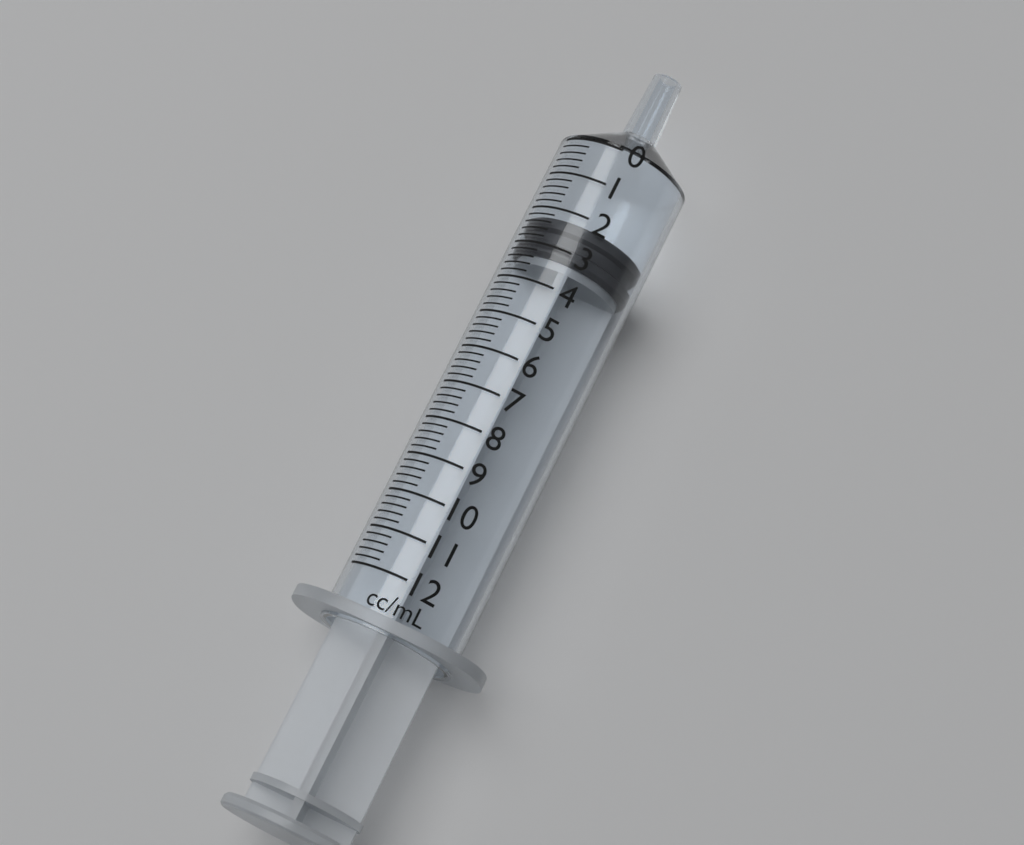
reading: 2.2 ml
